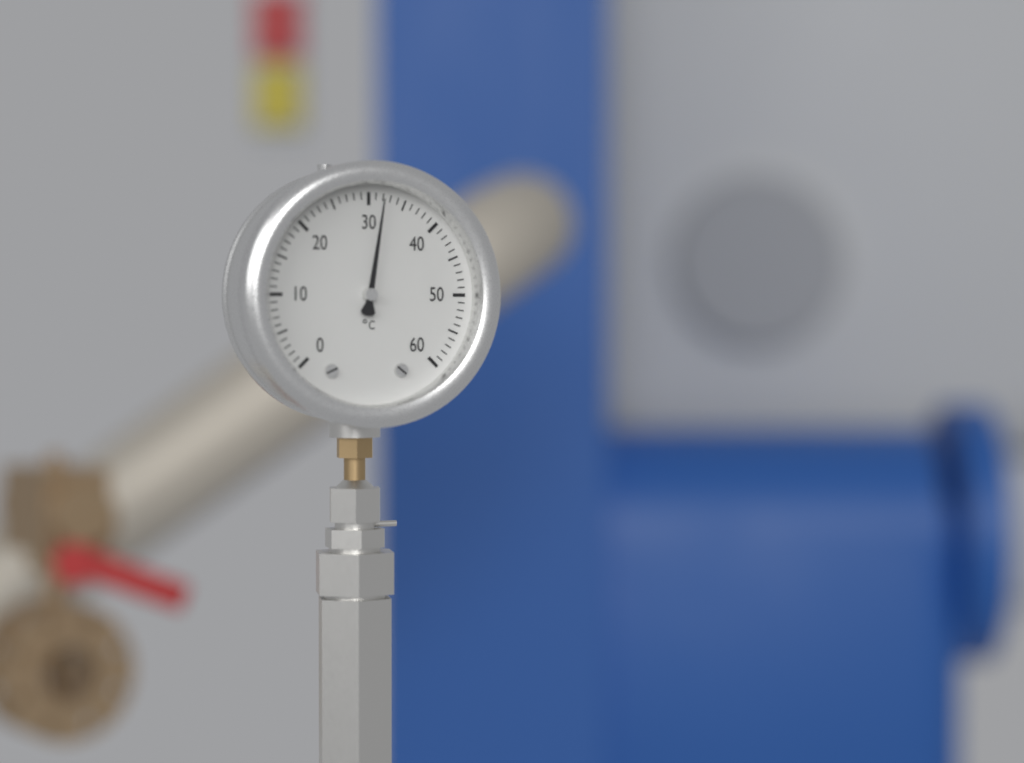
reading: 32 °C
